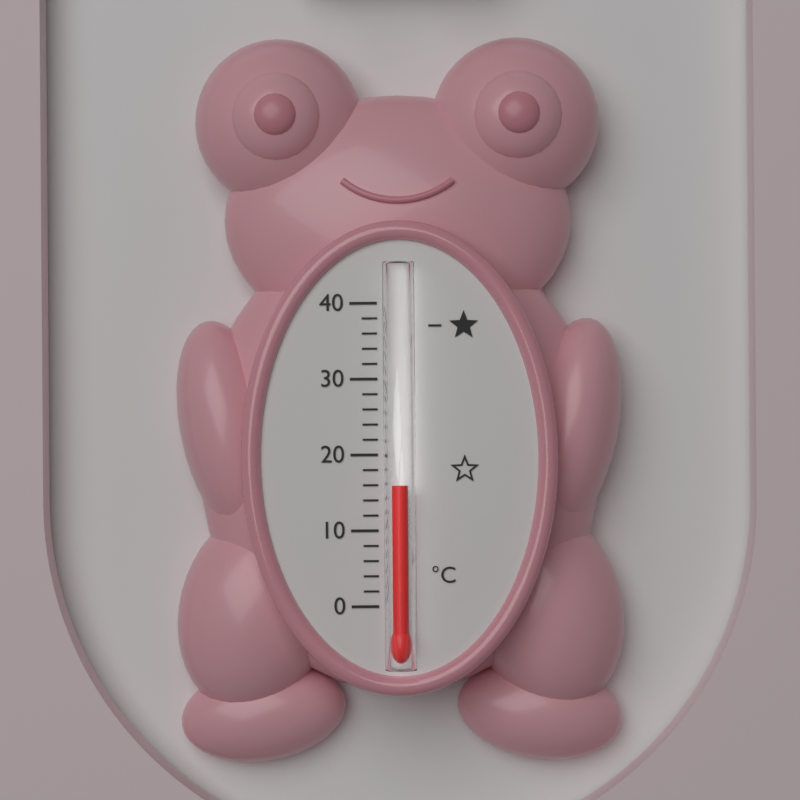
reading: 16 °C
